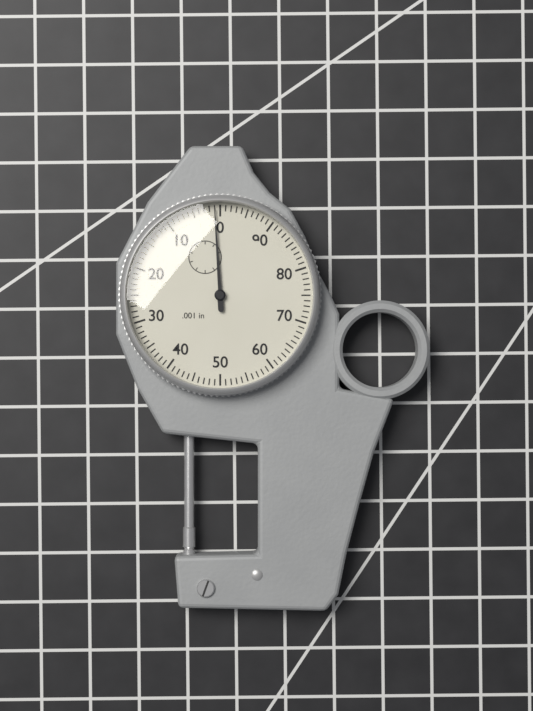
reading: 0.001 in
